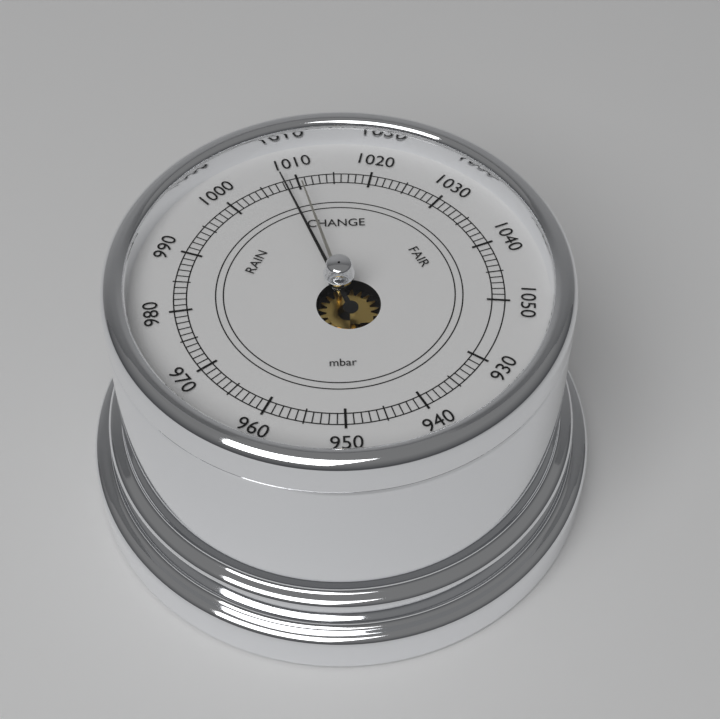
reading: 1008 mbar
